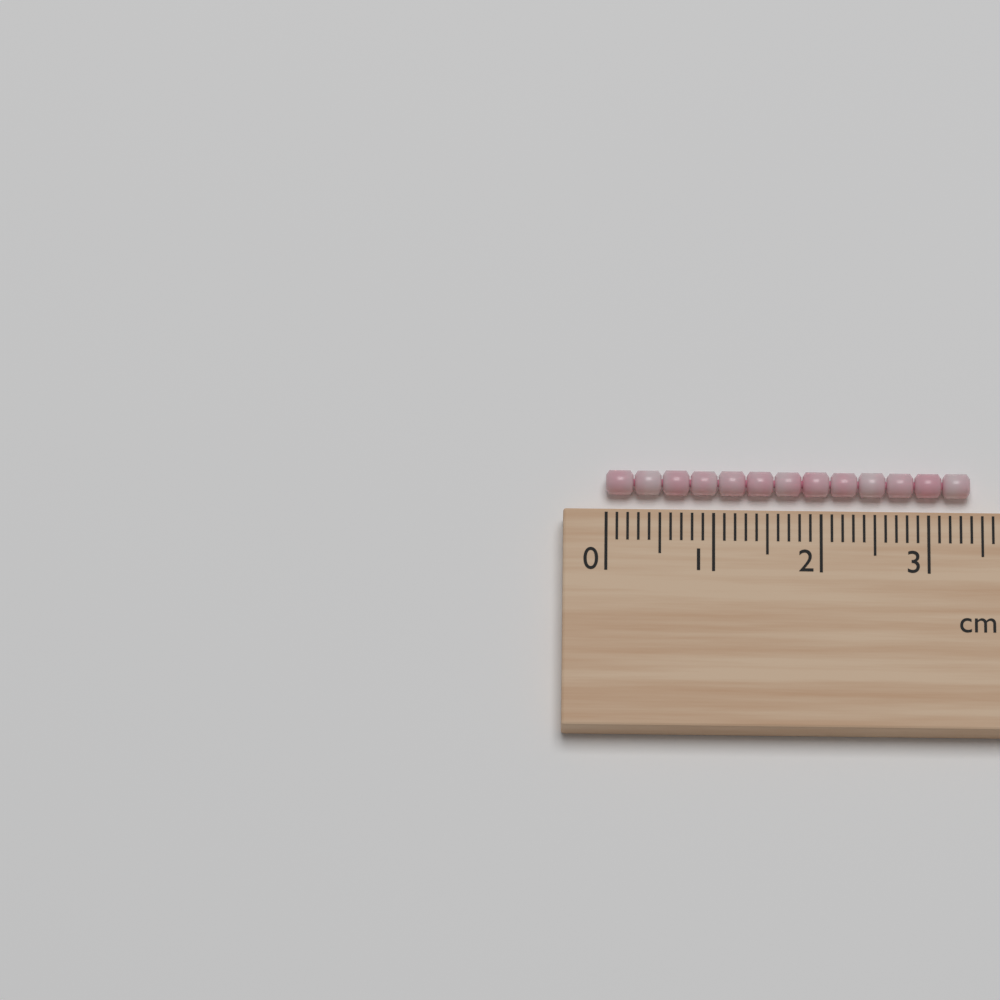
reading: 3.4 cm
